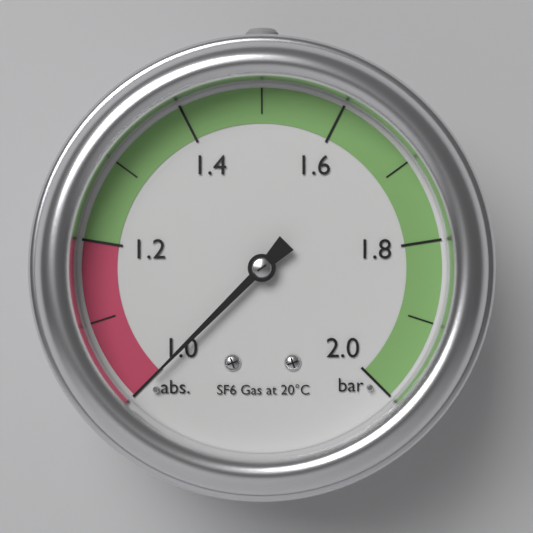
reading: 1.0 bar
